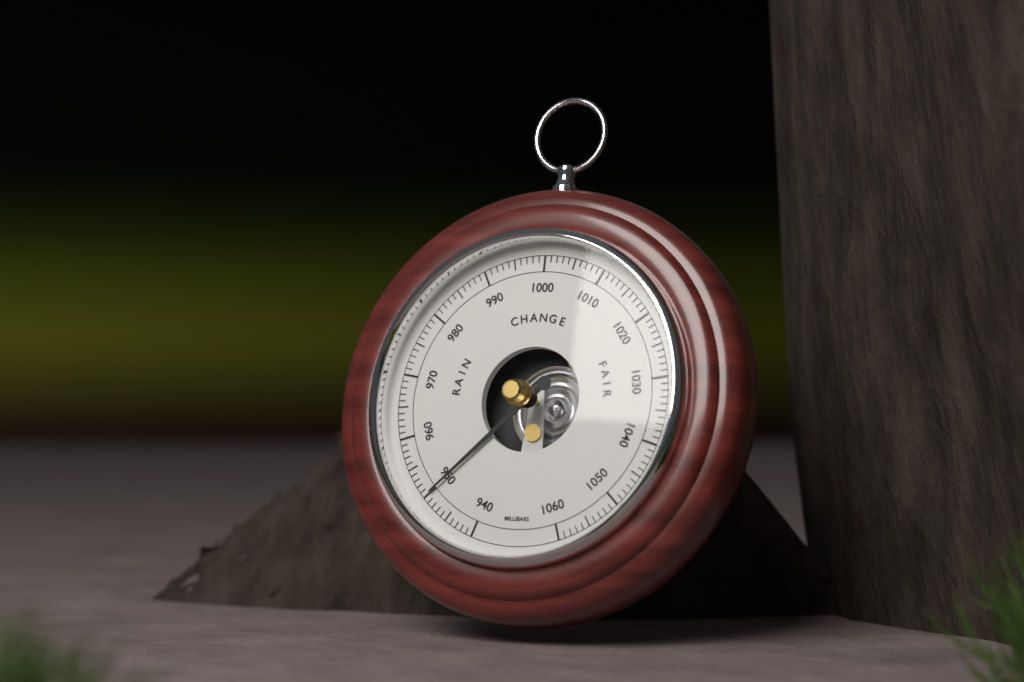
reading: 950 mbar
